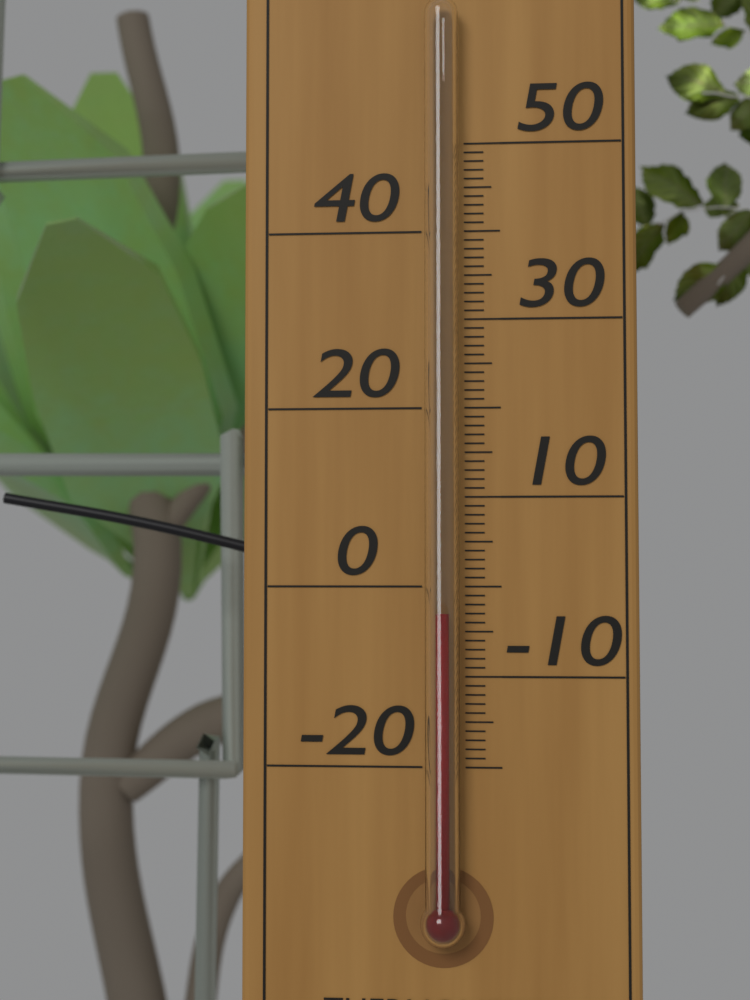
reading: -3 °C
